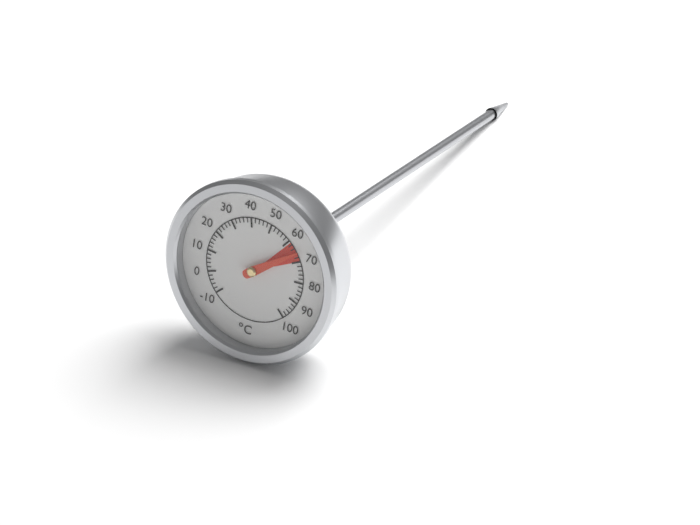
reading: 66 °C
